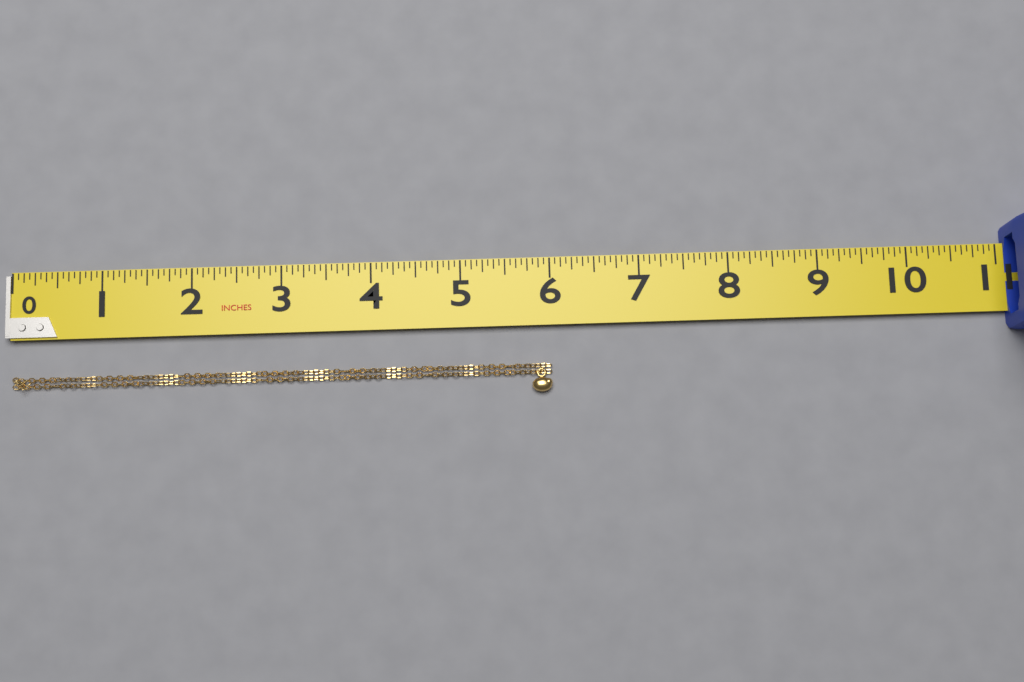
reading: 6.0000 in
